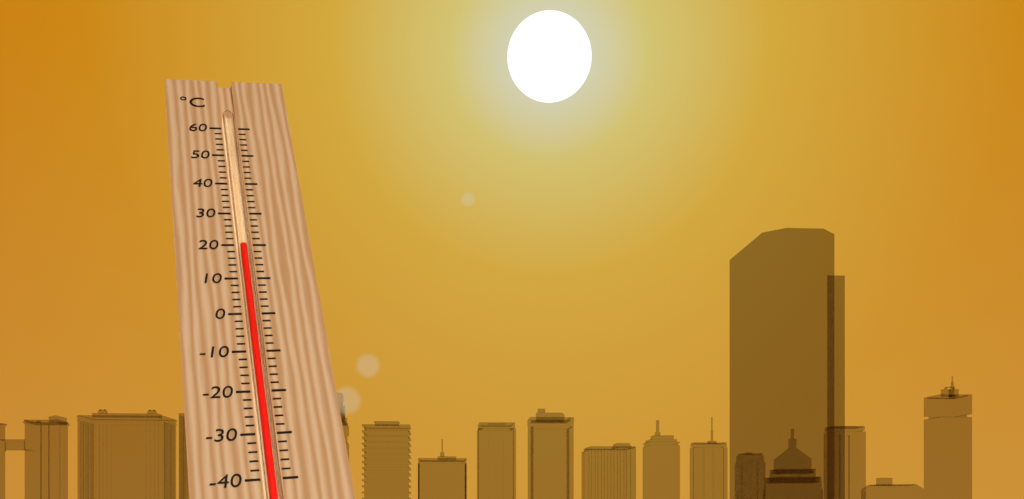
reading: 20 °C
